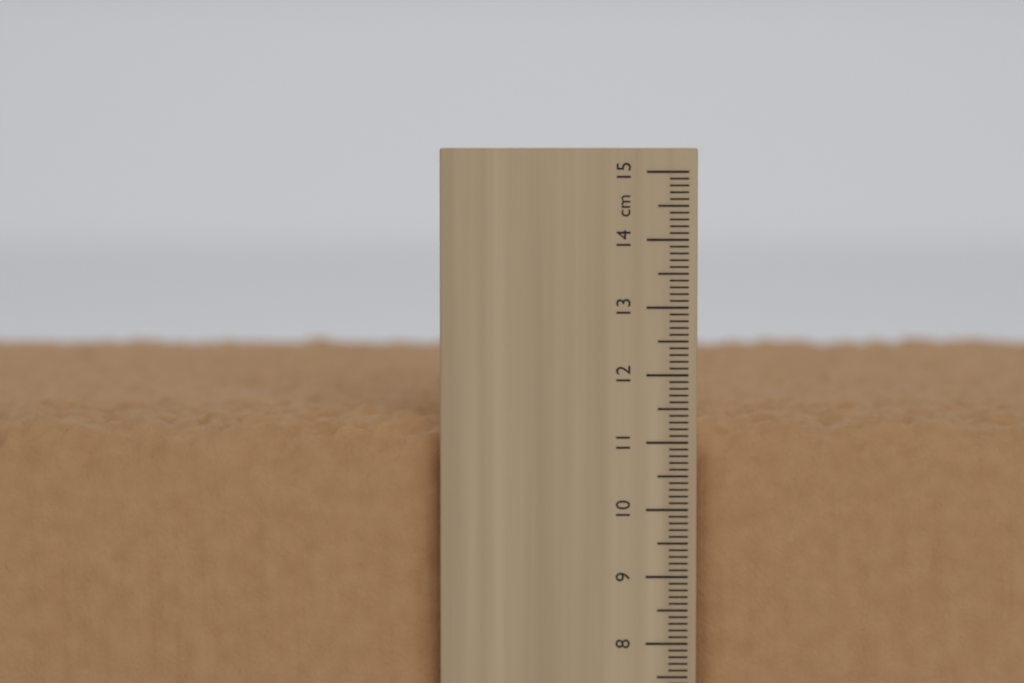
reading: 11.4 cm
